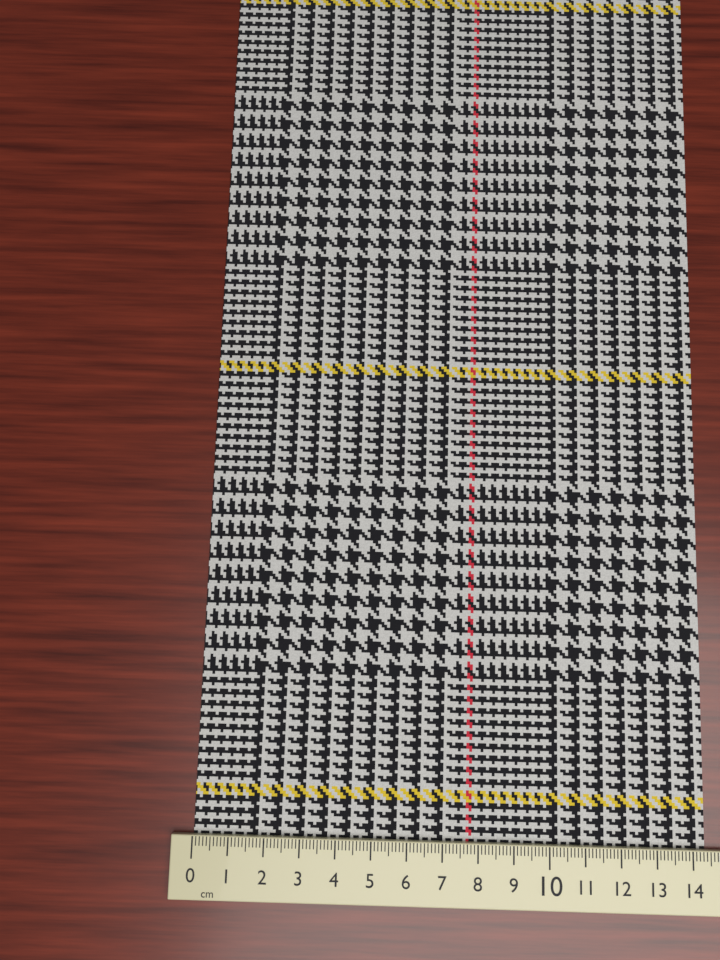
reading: 14.4 cm
